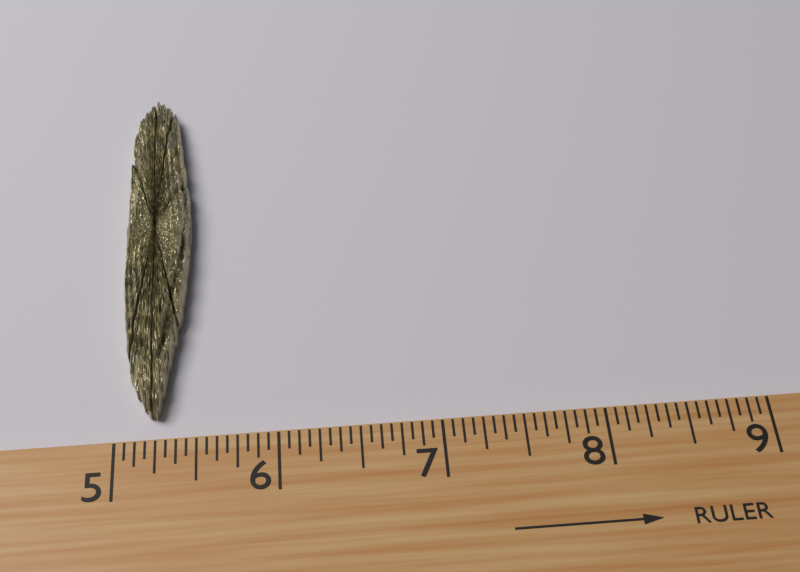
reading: 5.4375 (no unit)
